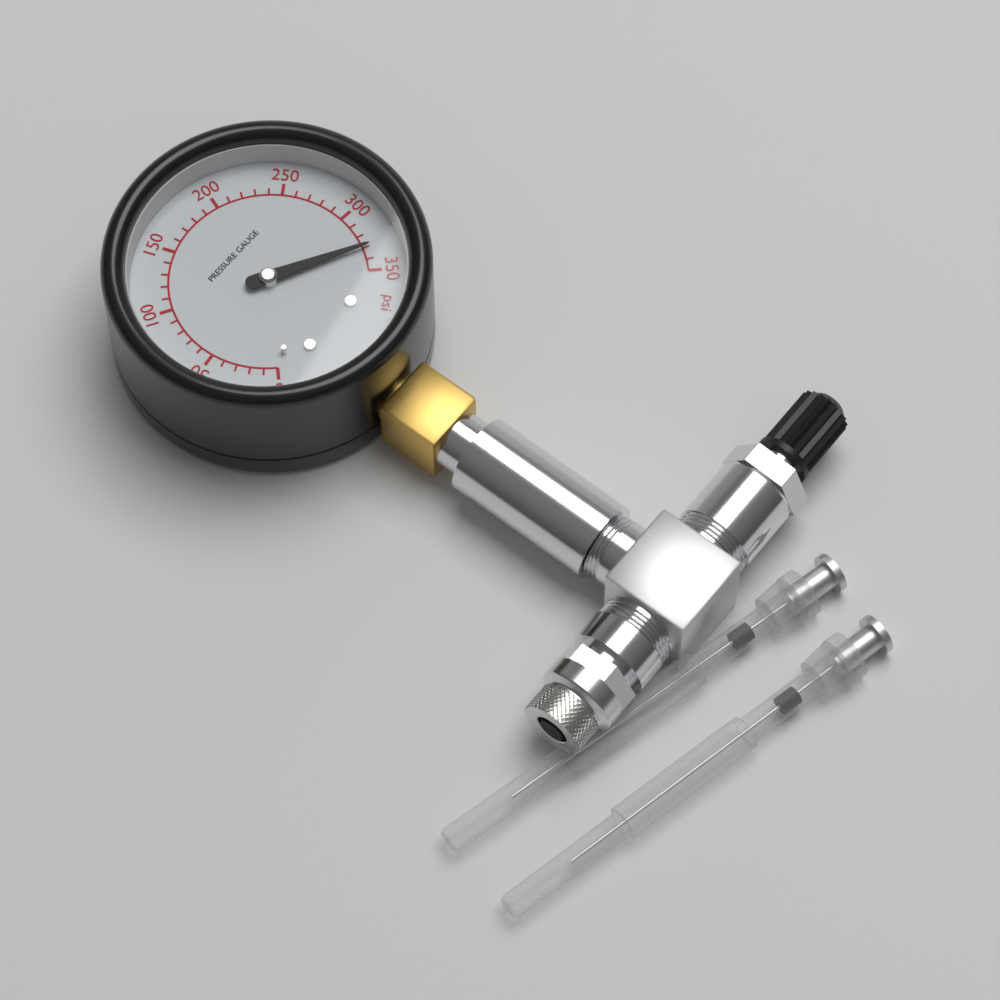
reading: 330 psi
